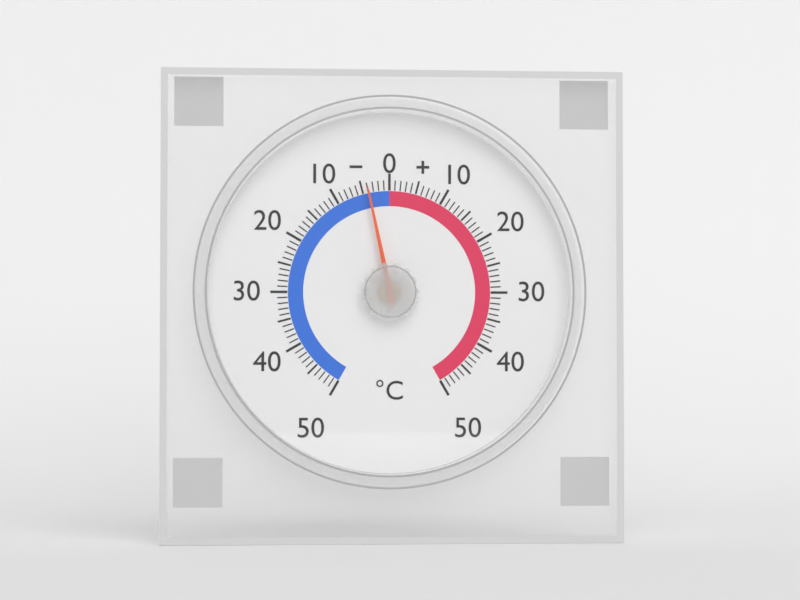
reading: -4 °C
